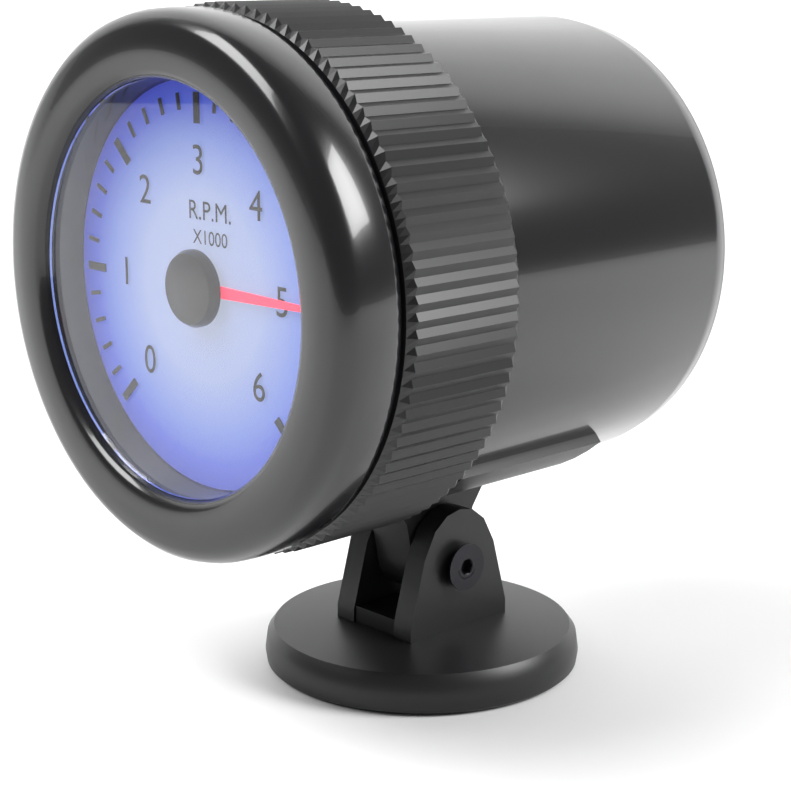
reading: 5.0 RPM x1000
